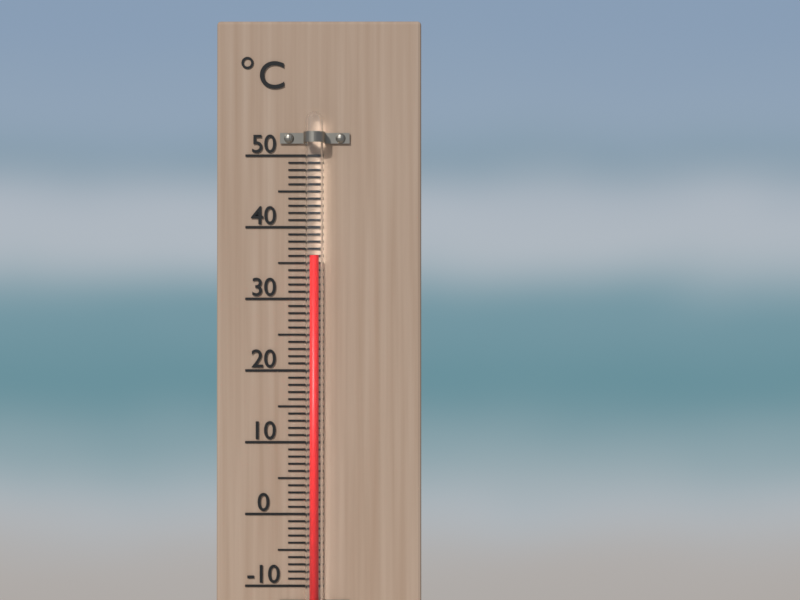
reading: 36 °C
